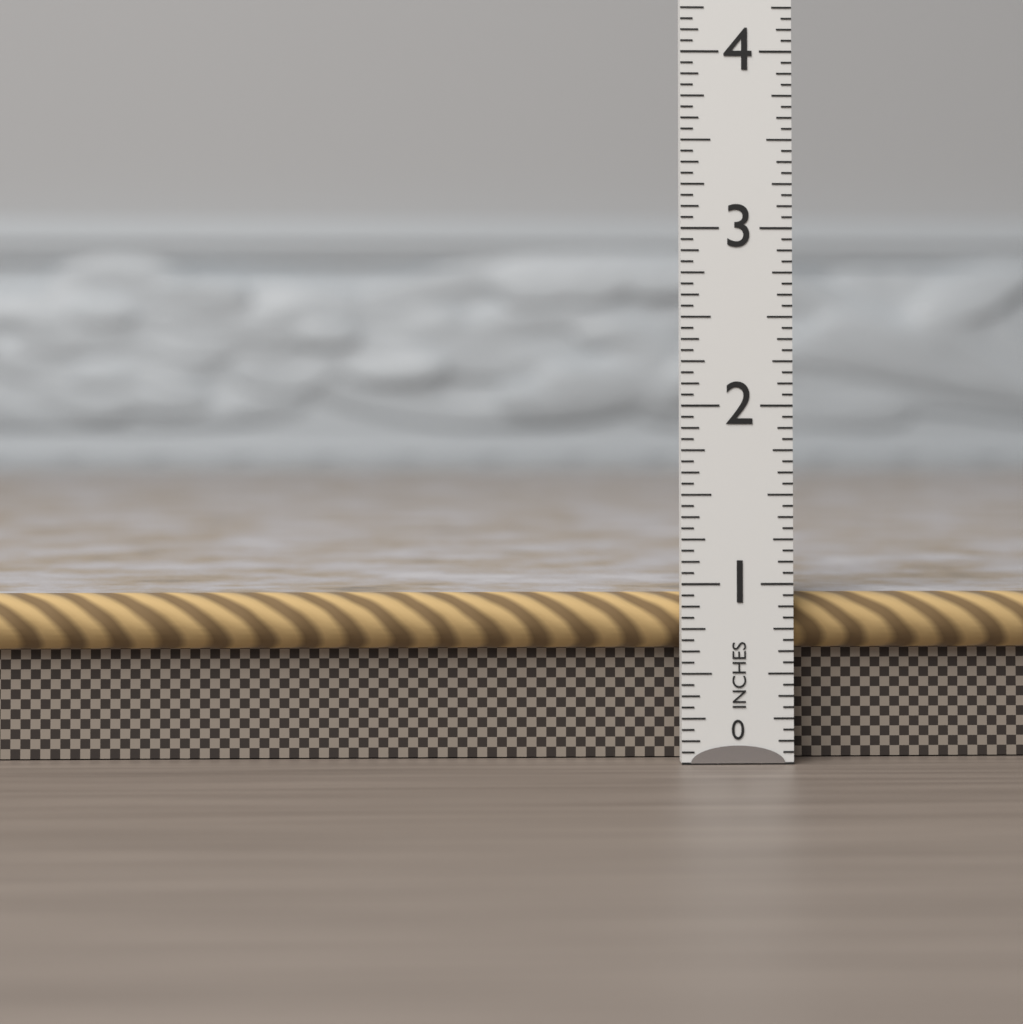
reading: 0.9375 in
